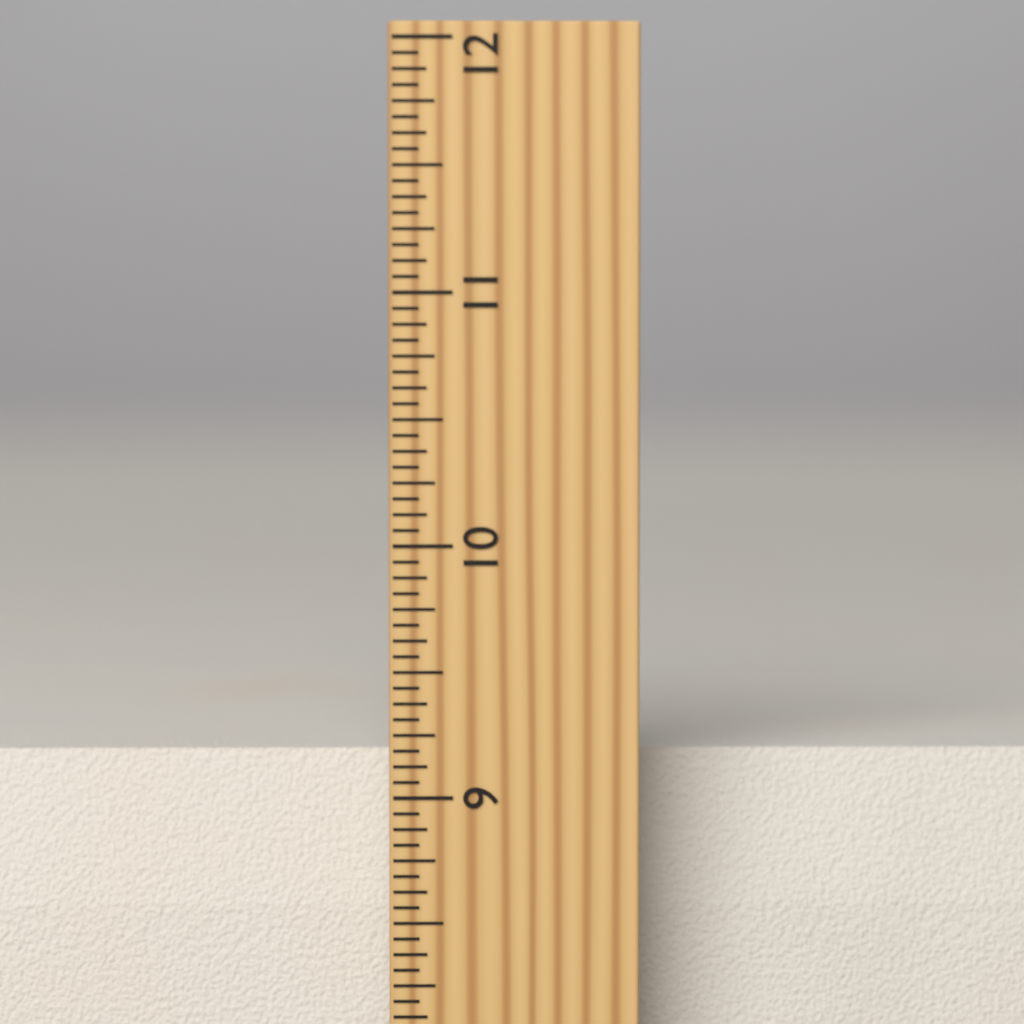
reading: 9.1250 inch
